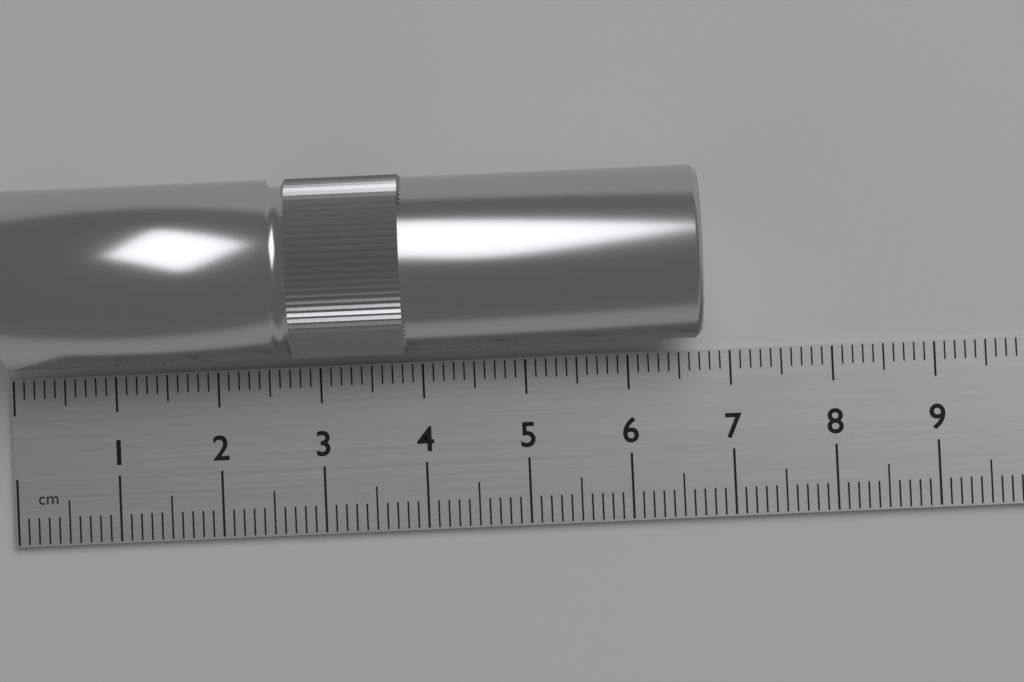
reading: 6.7 cm
